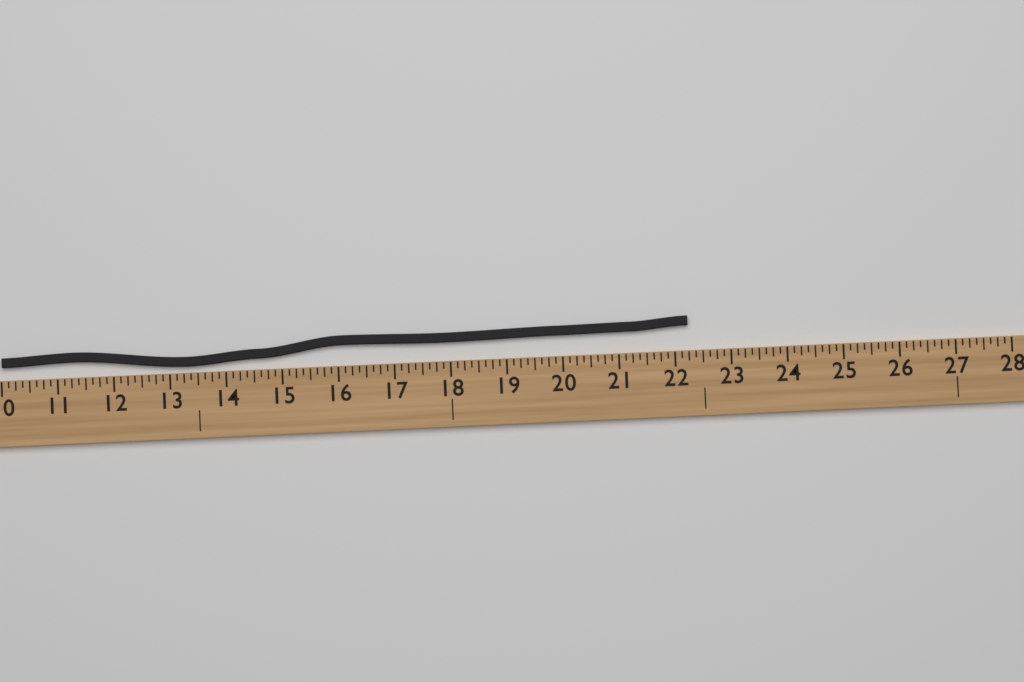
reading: 22.250 (no unit)
